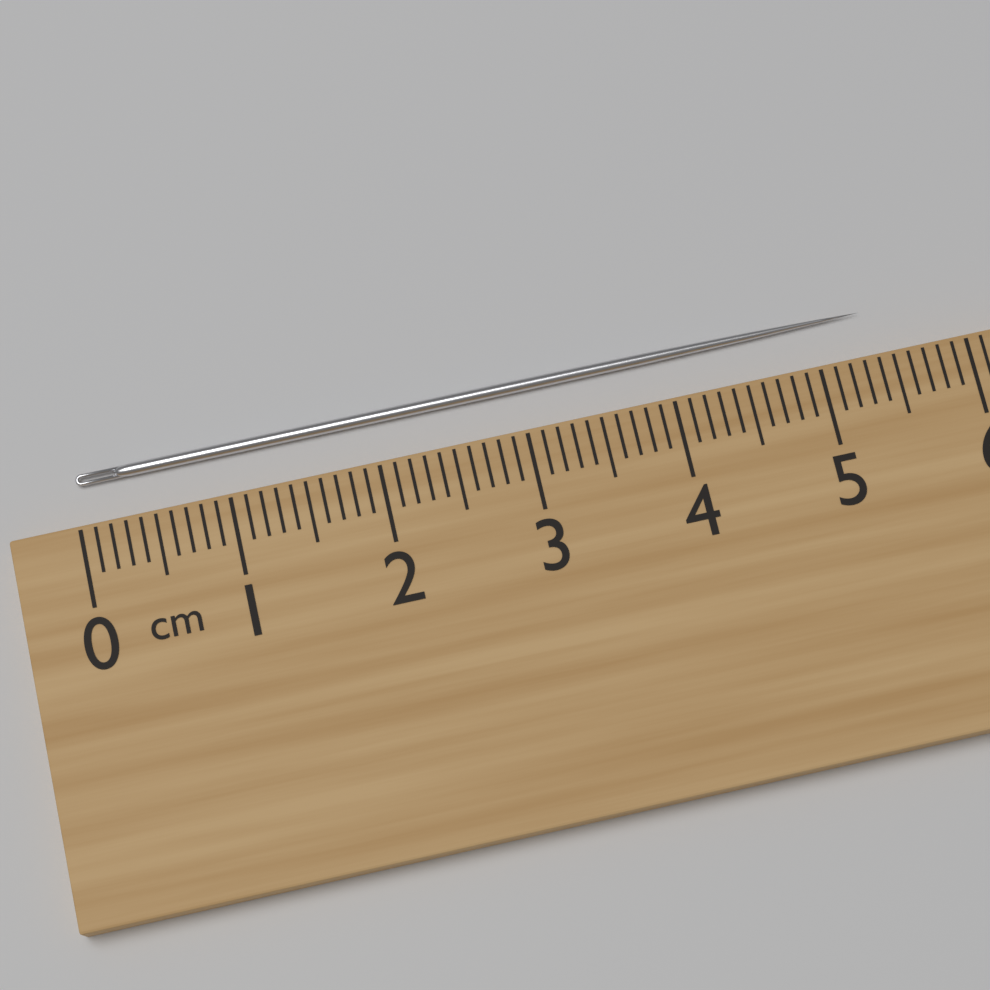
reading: 5.4 cm
